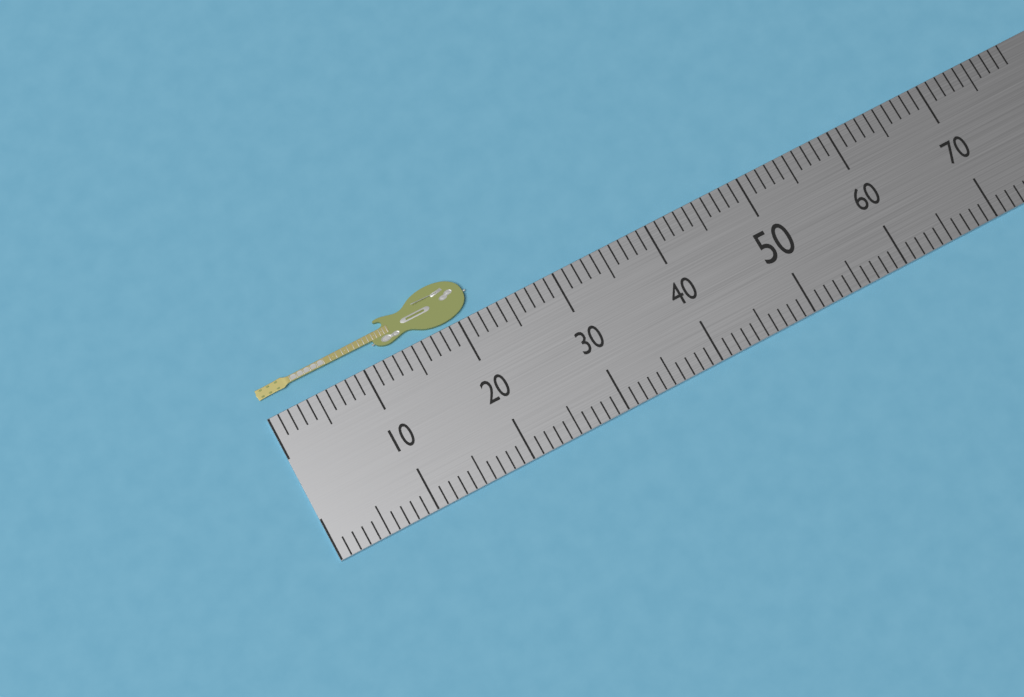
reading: 22 (no unit)
